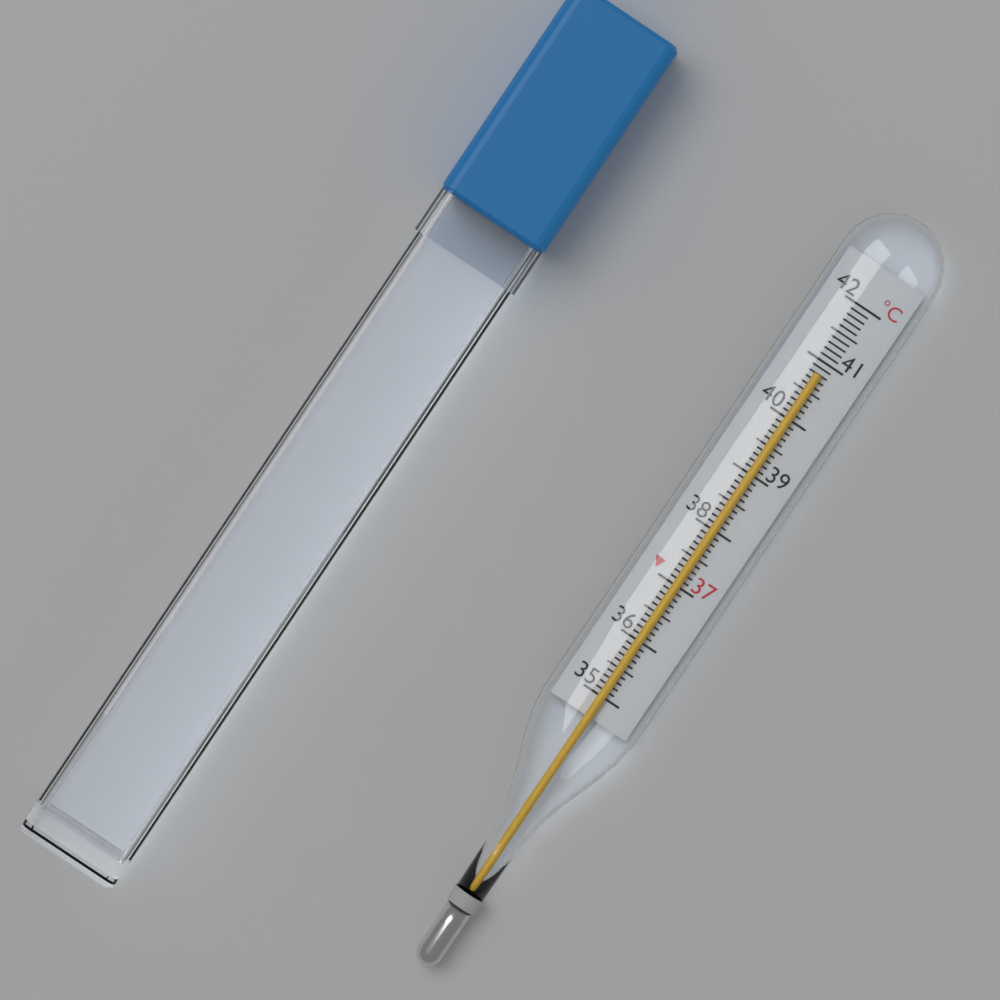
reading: 40.8 °C
